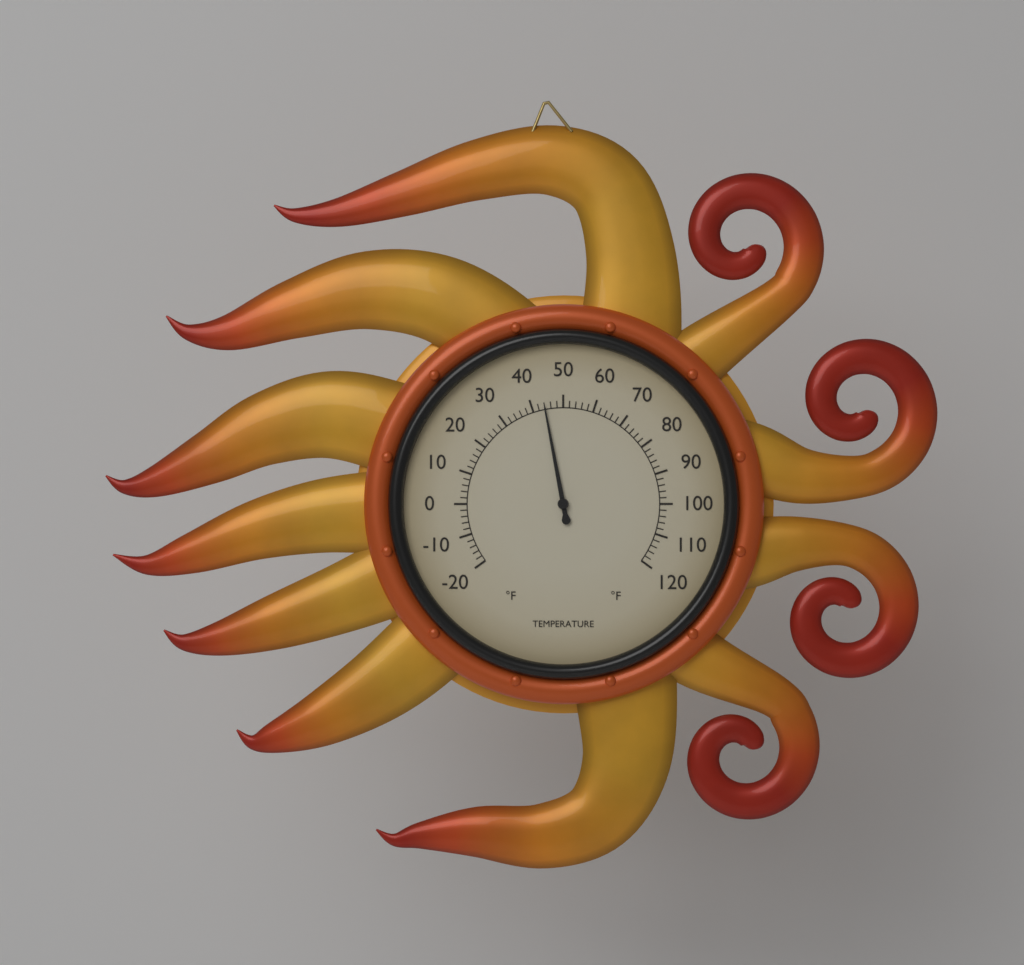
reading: 44 °F
